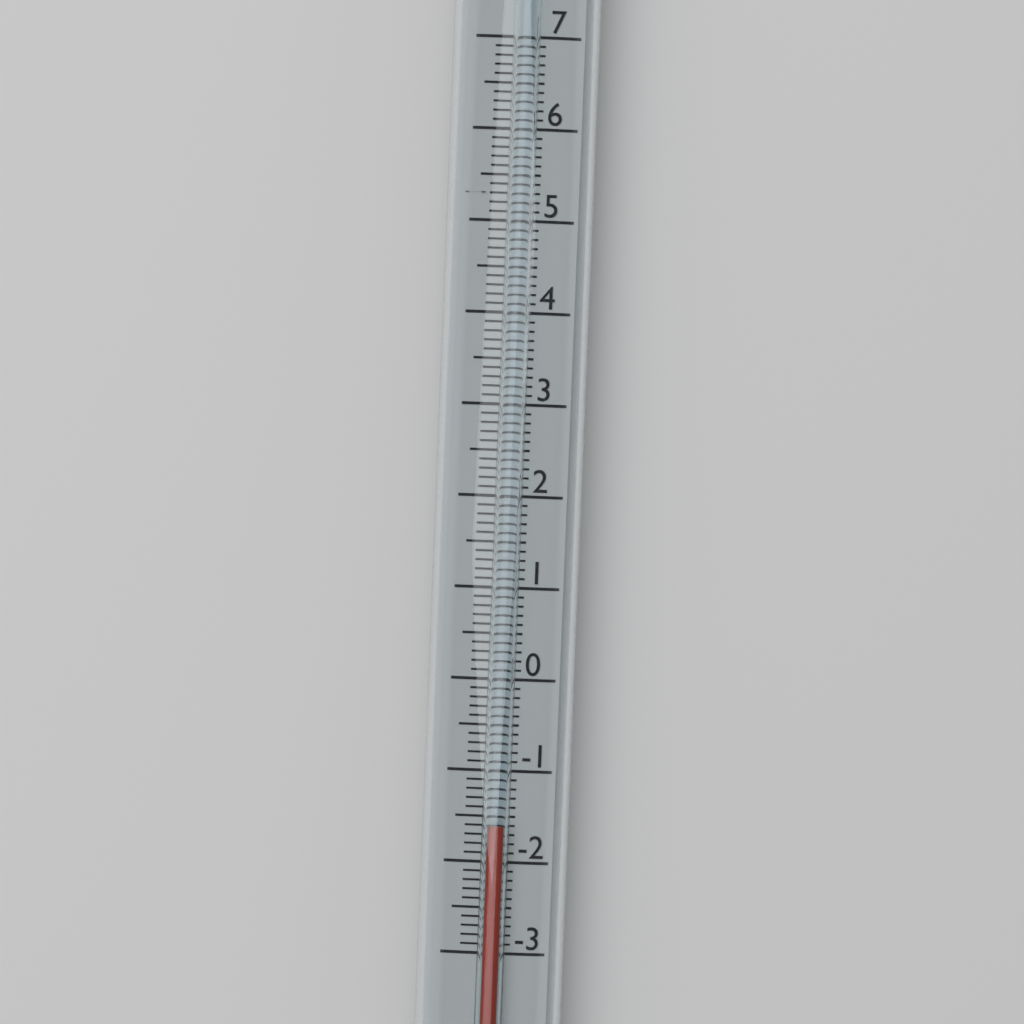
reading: -1.6 (no unit)
